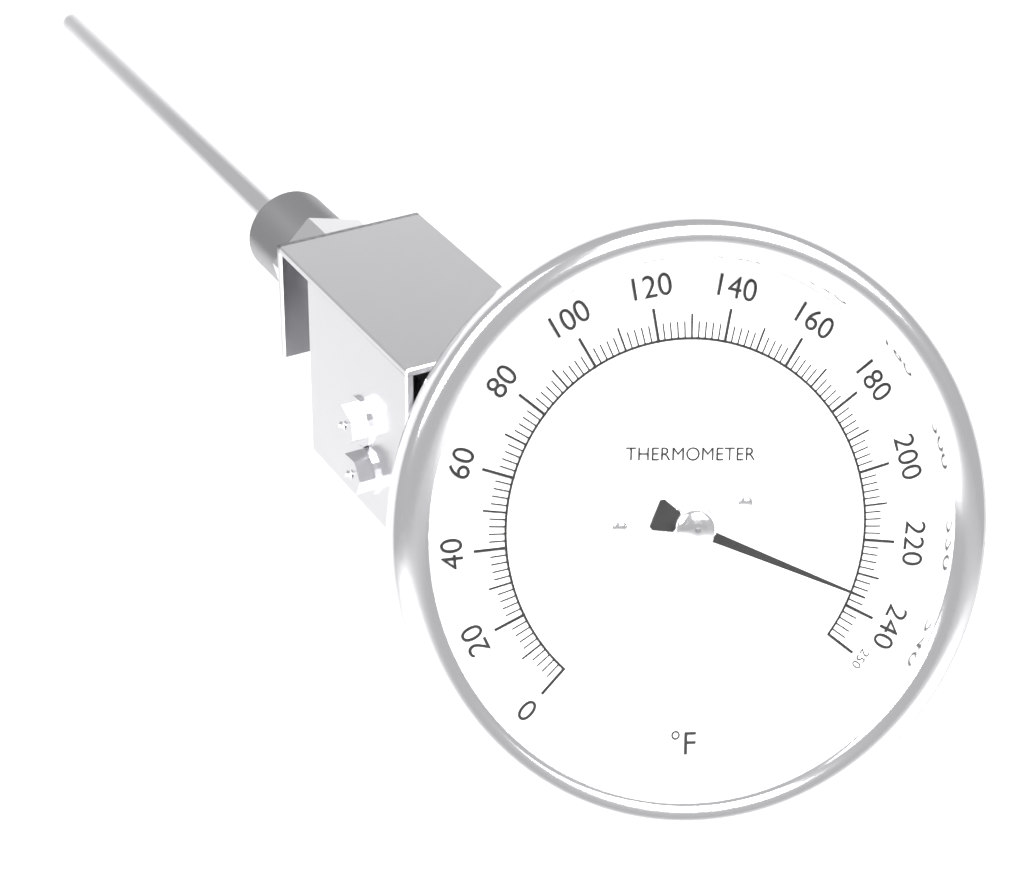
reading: 236 °F
